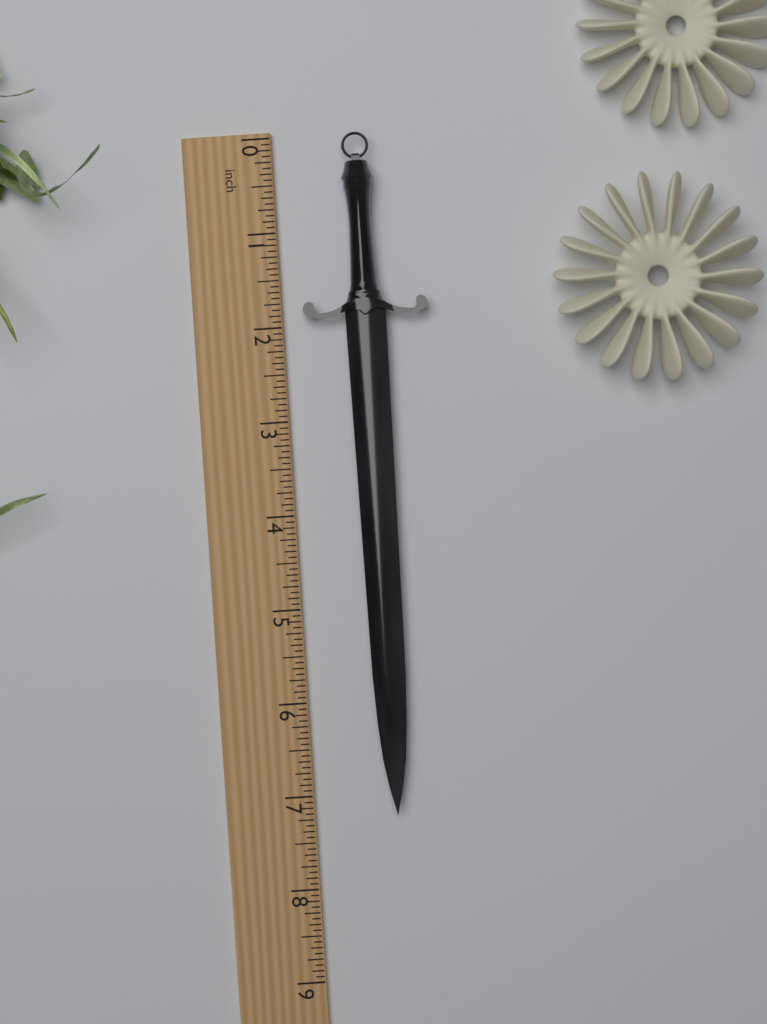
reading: 7.2500 inch
